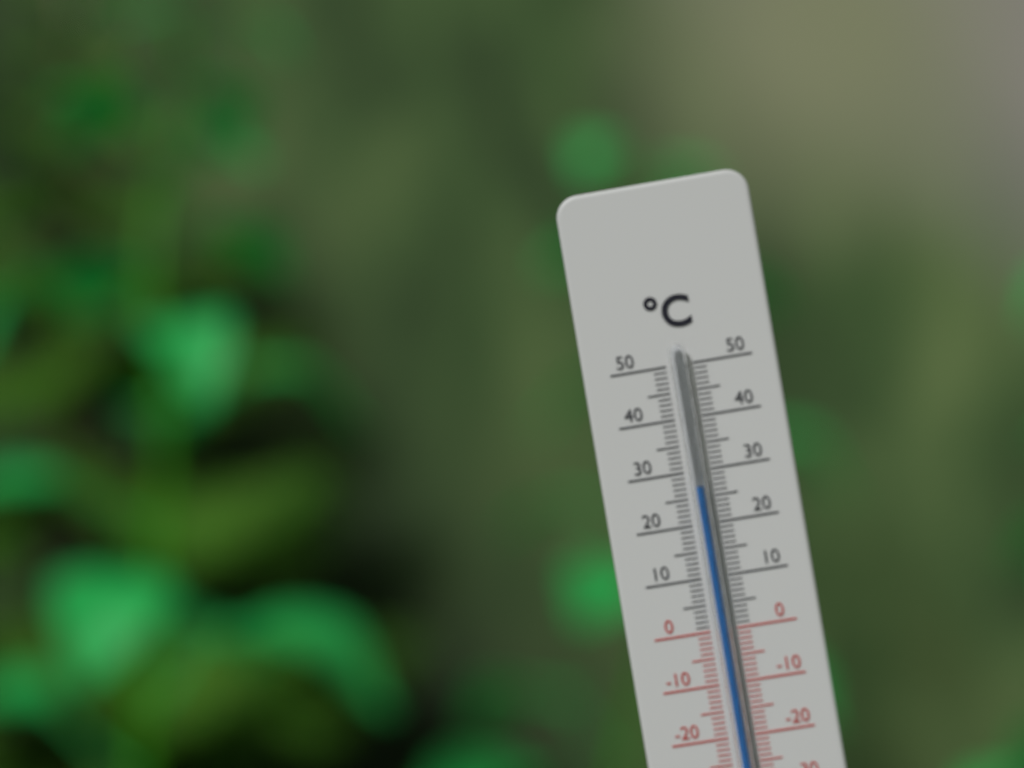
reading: 27 °C
